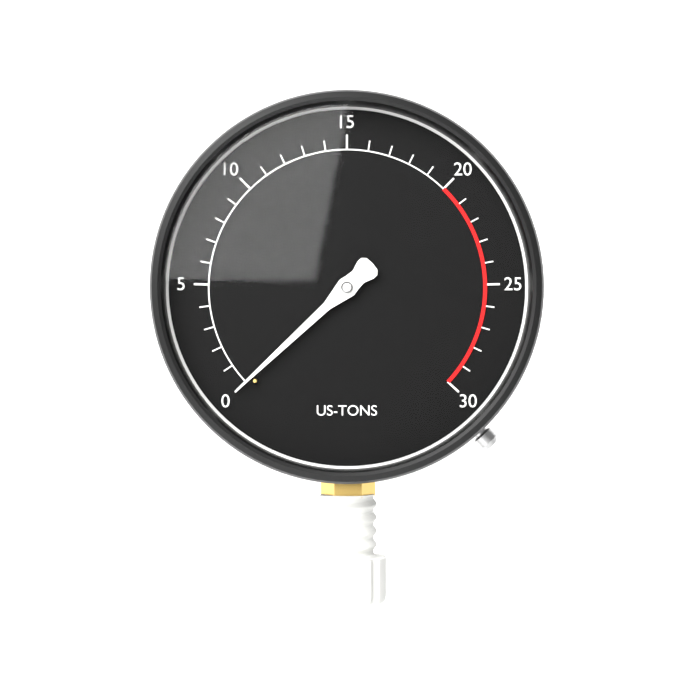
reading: 0 US-TONS
